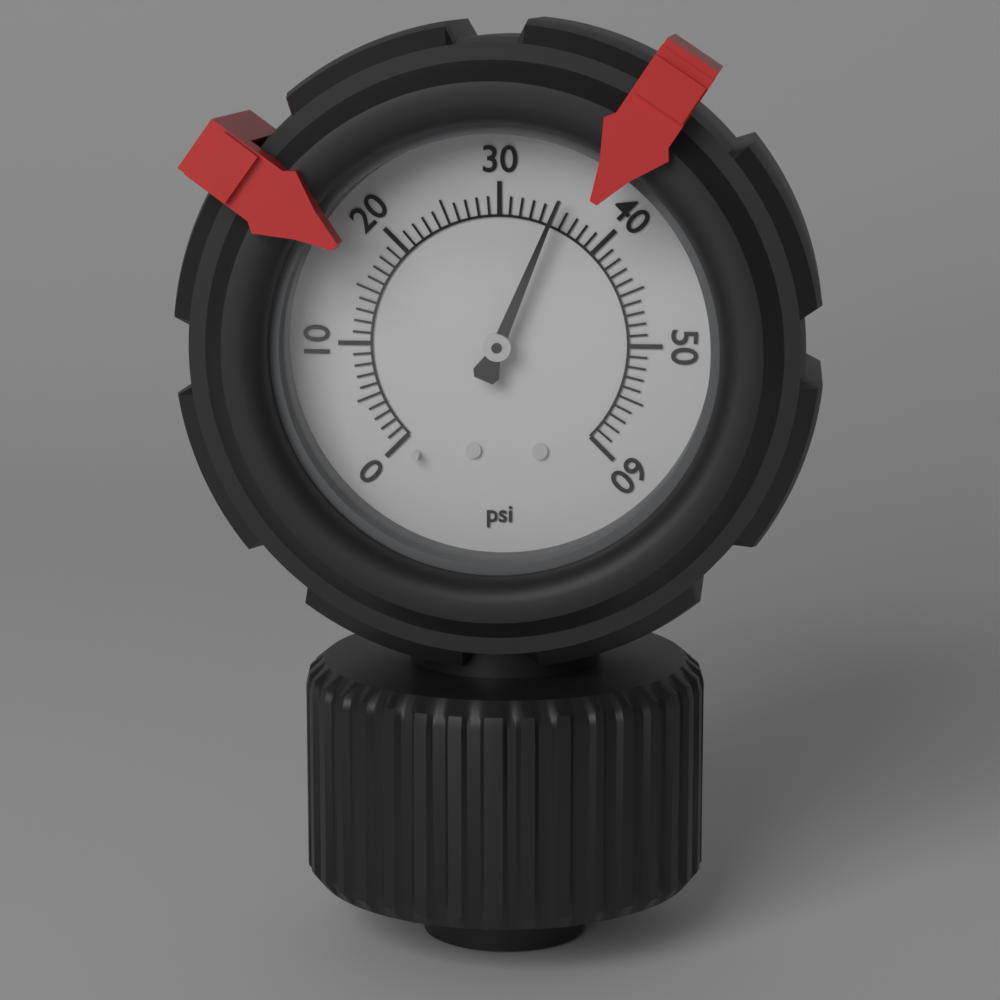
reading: 35 psi
